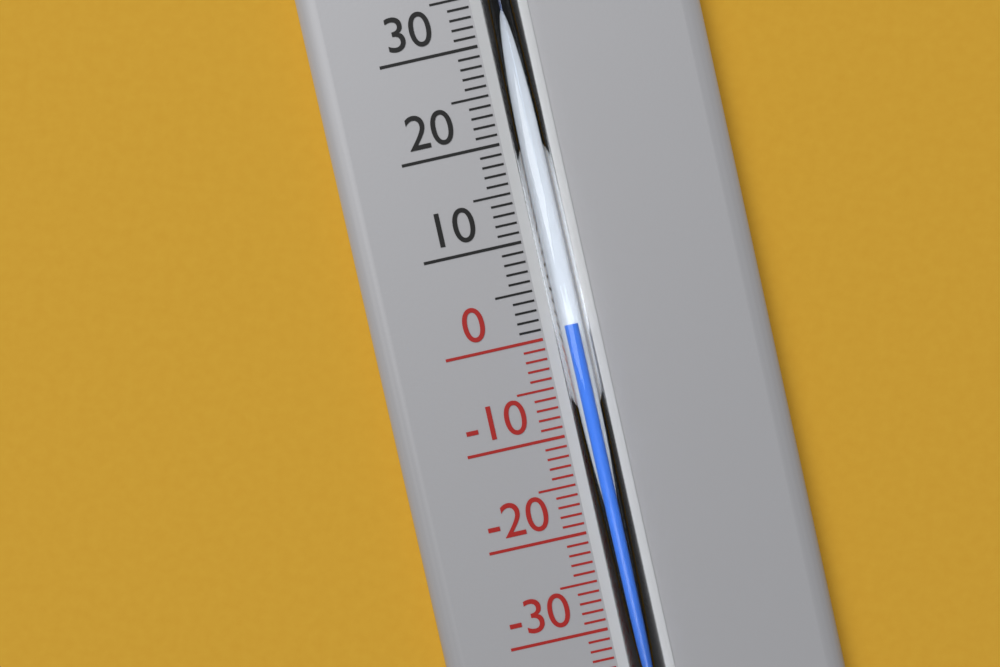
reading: 1 °C
